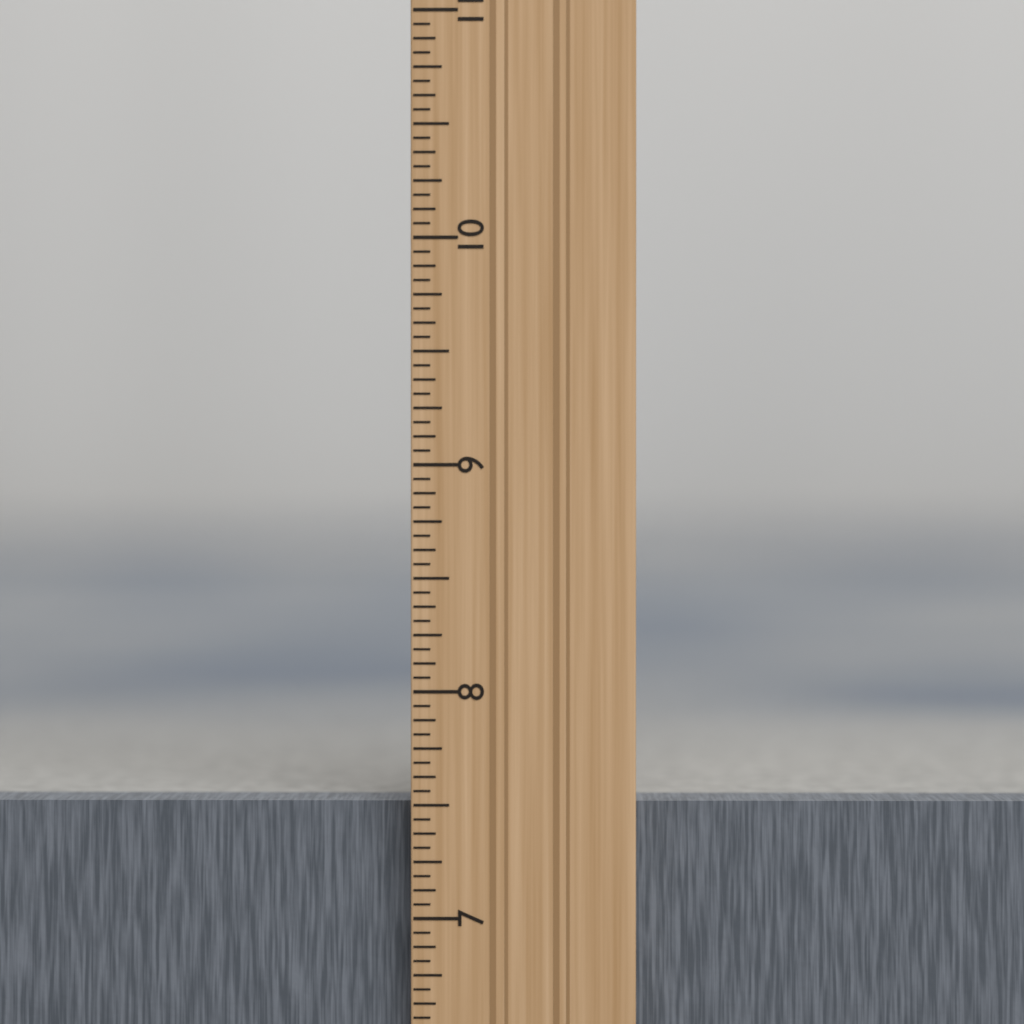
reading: 7.5000 in
